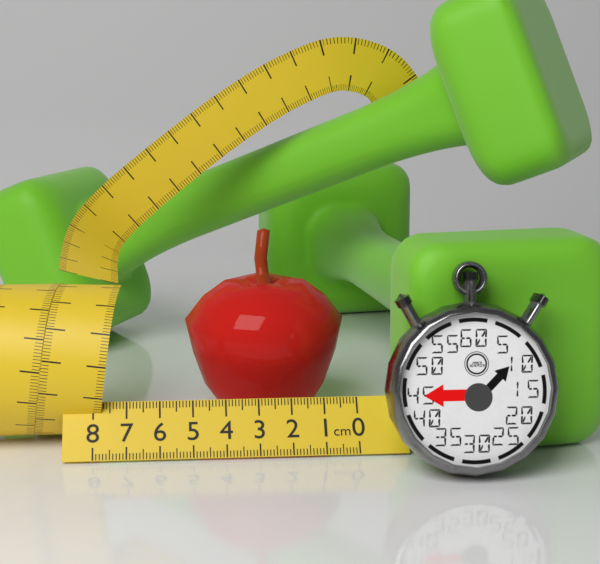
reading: 5.2 cm
